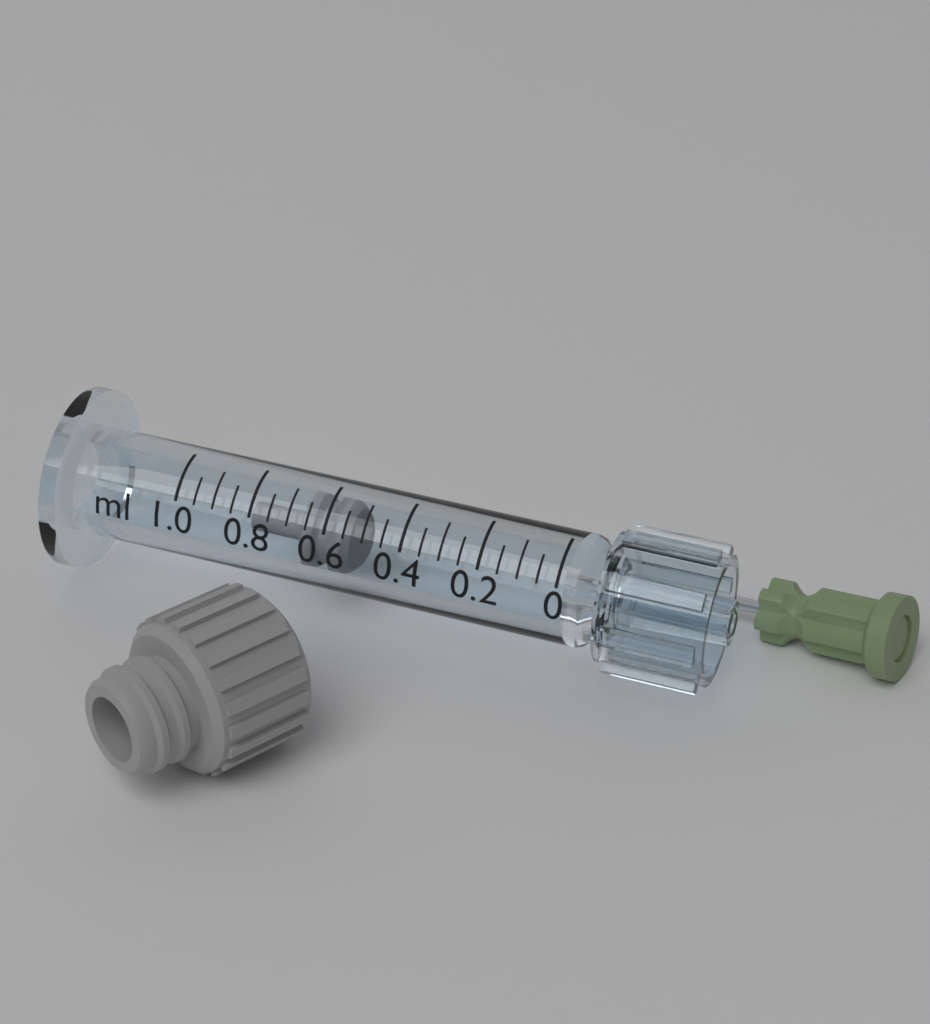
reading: 0.55 ml
